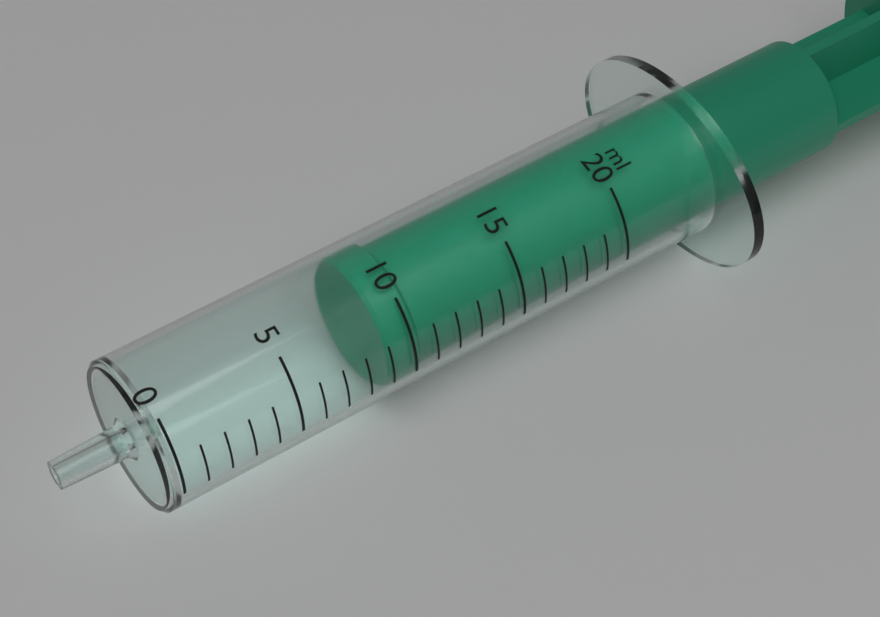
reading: 9 ml
